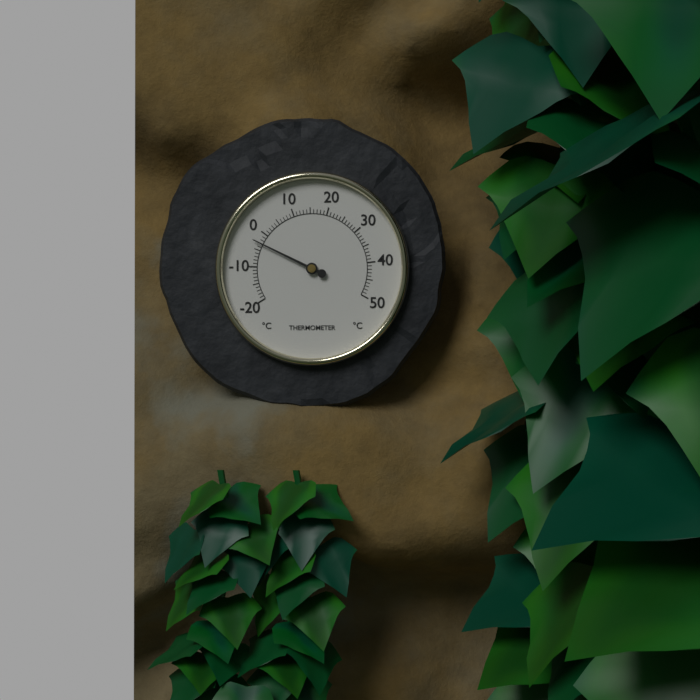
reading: -3 °C
